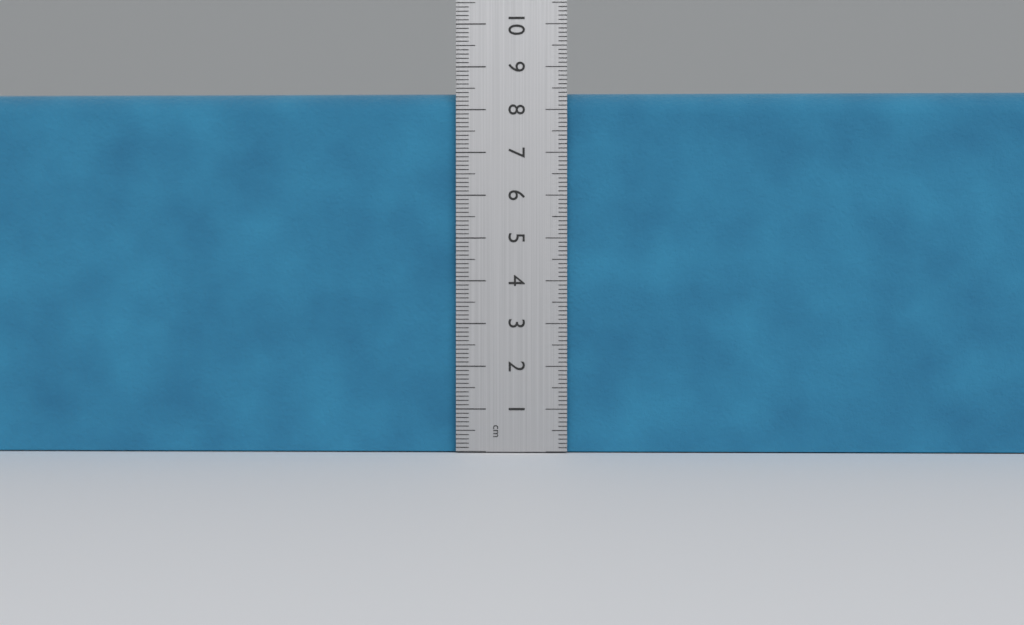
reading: 8.4 cm
